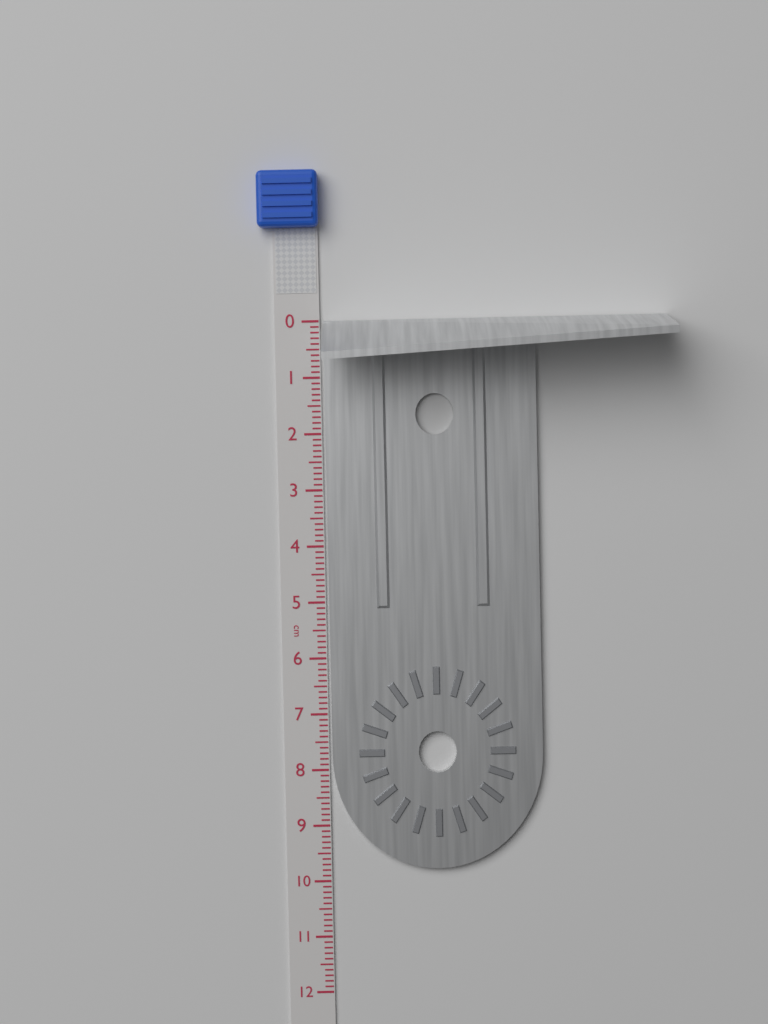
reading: 9.8 cm
